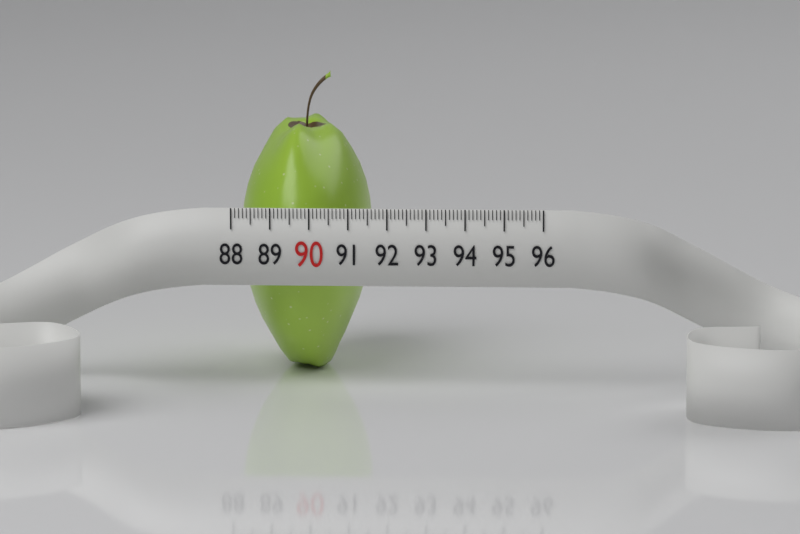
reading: 91.4 (no unit)
